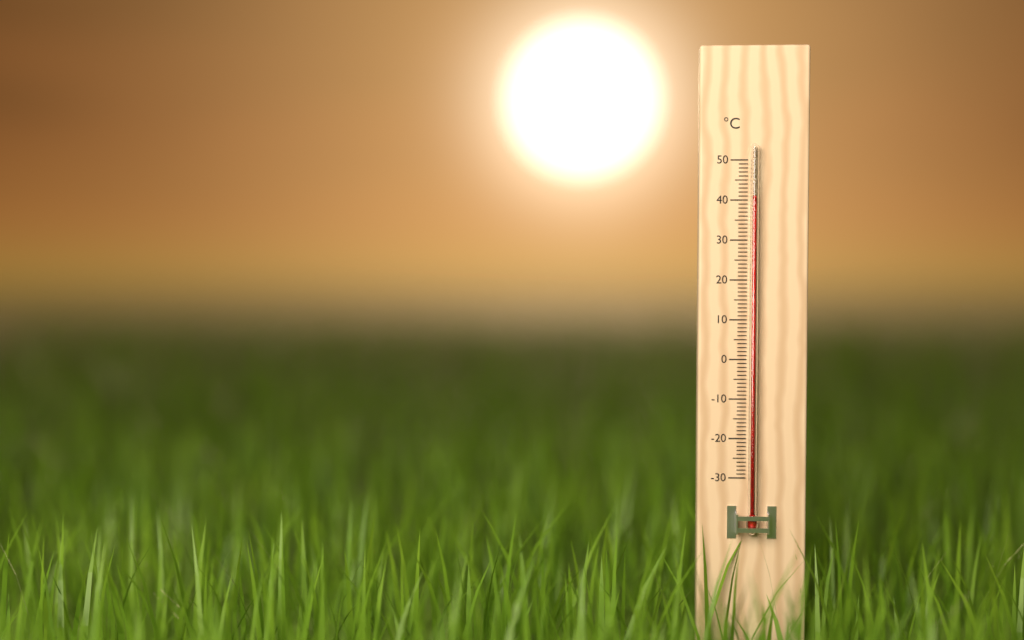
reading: 41 °C
